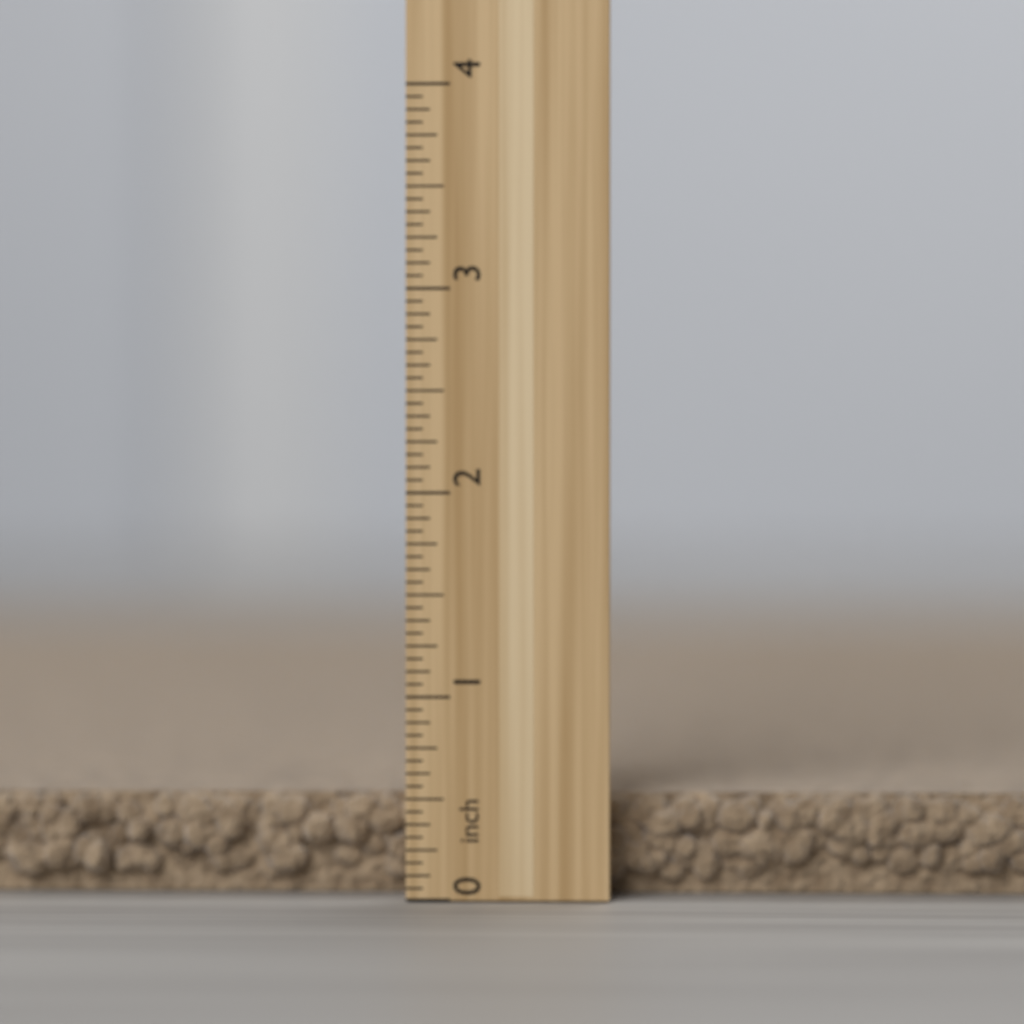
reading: 0.5000 inch
